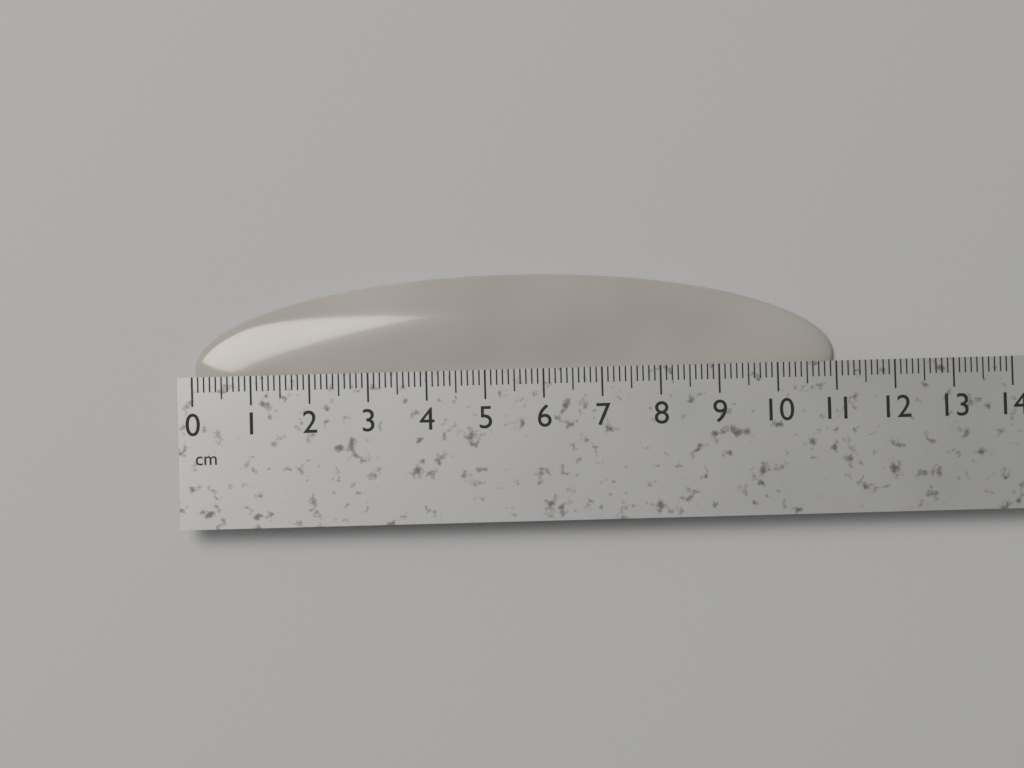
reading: 11.0 cm
